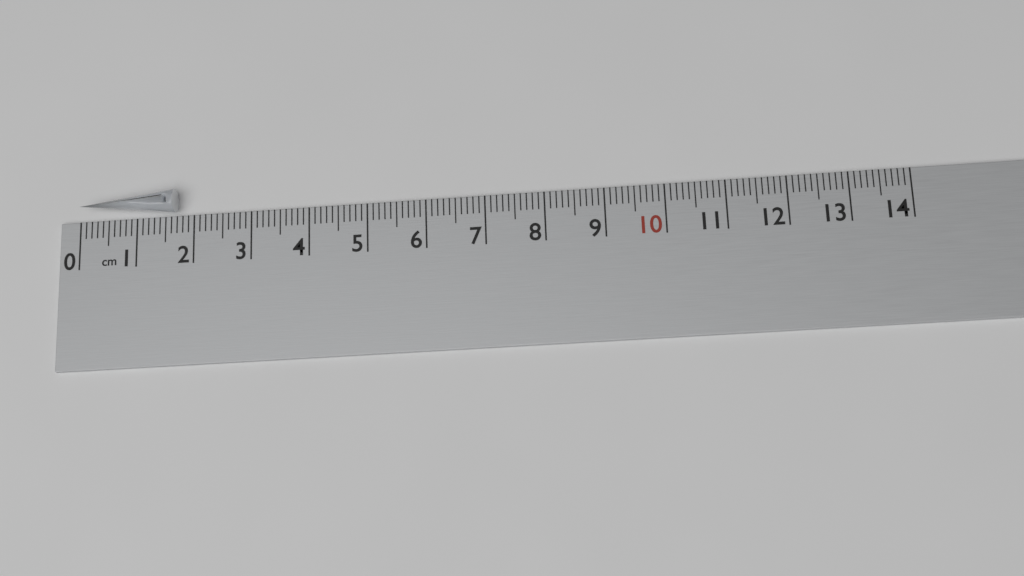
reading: 1.7 cm
